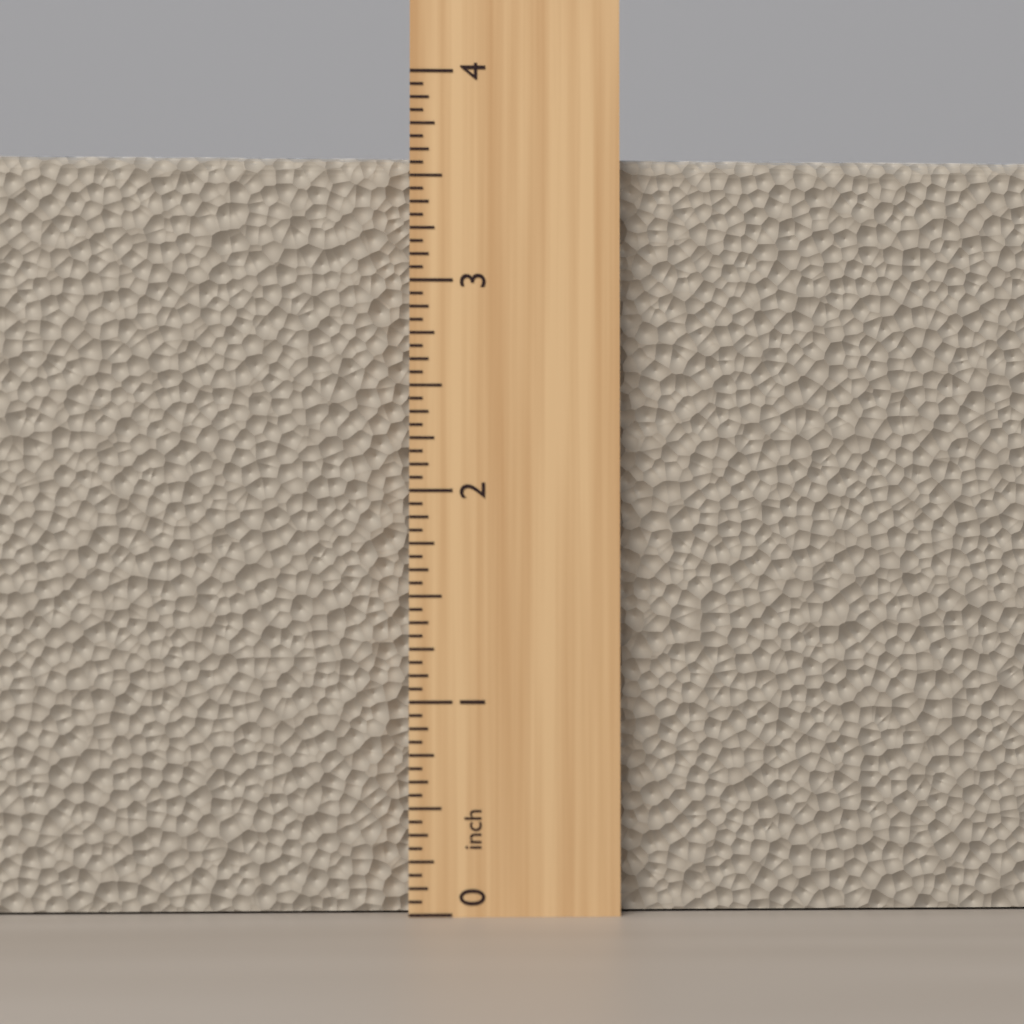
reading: 3.6250 inch
